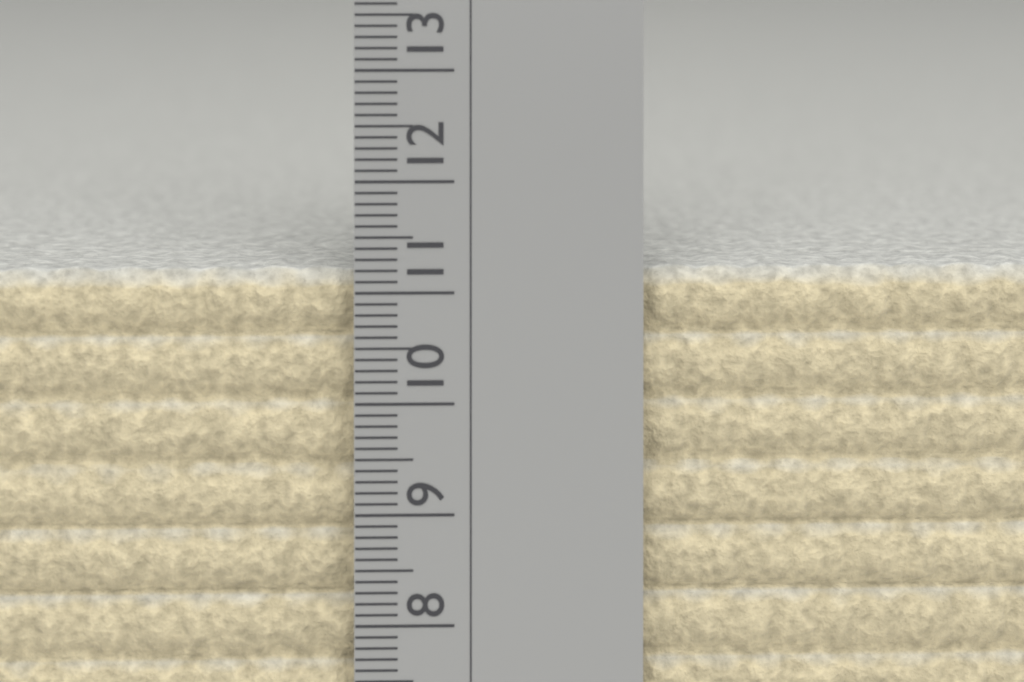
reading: 11.2 cm
